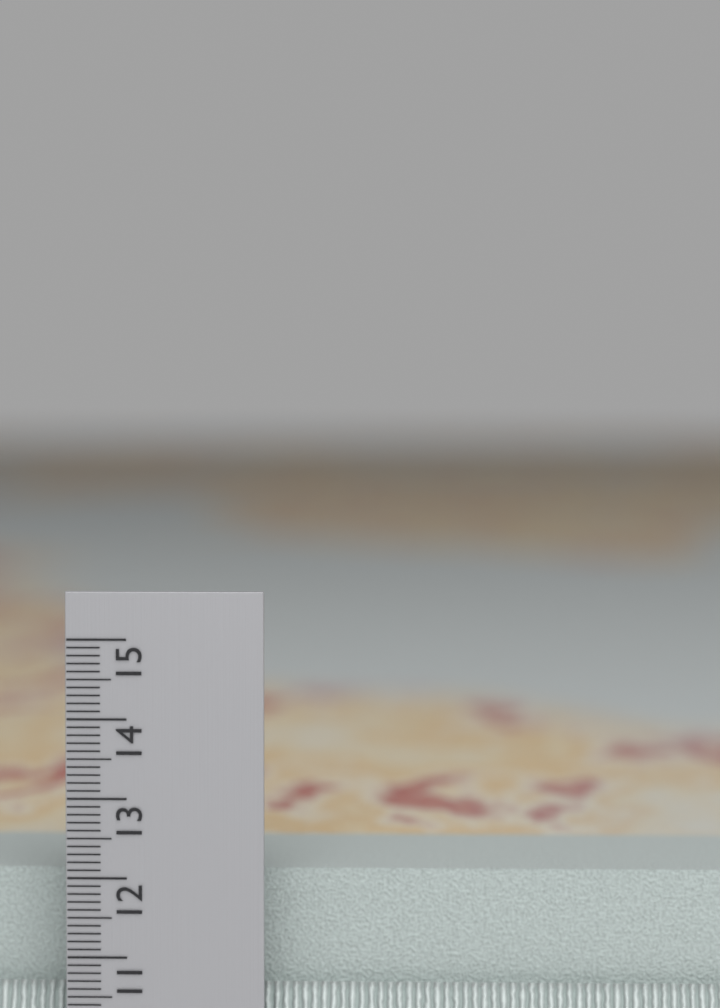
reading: 12.9 cm
